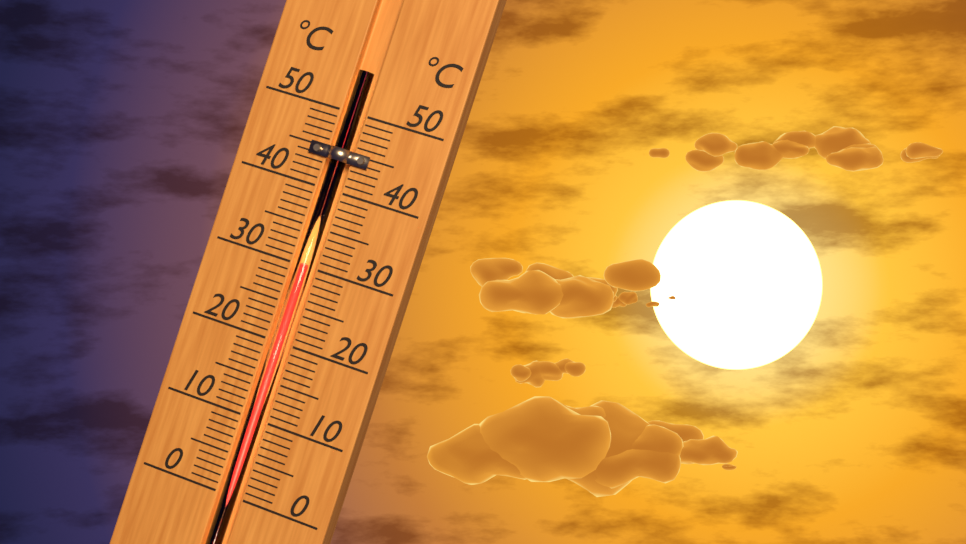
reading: 30 °C
